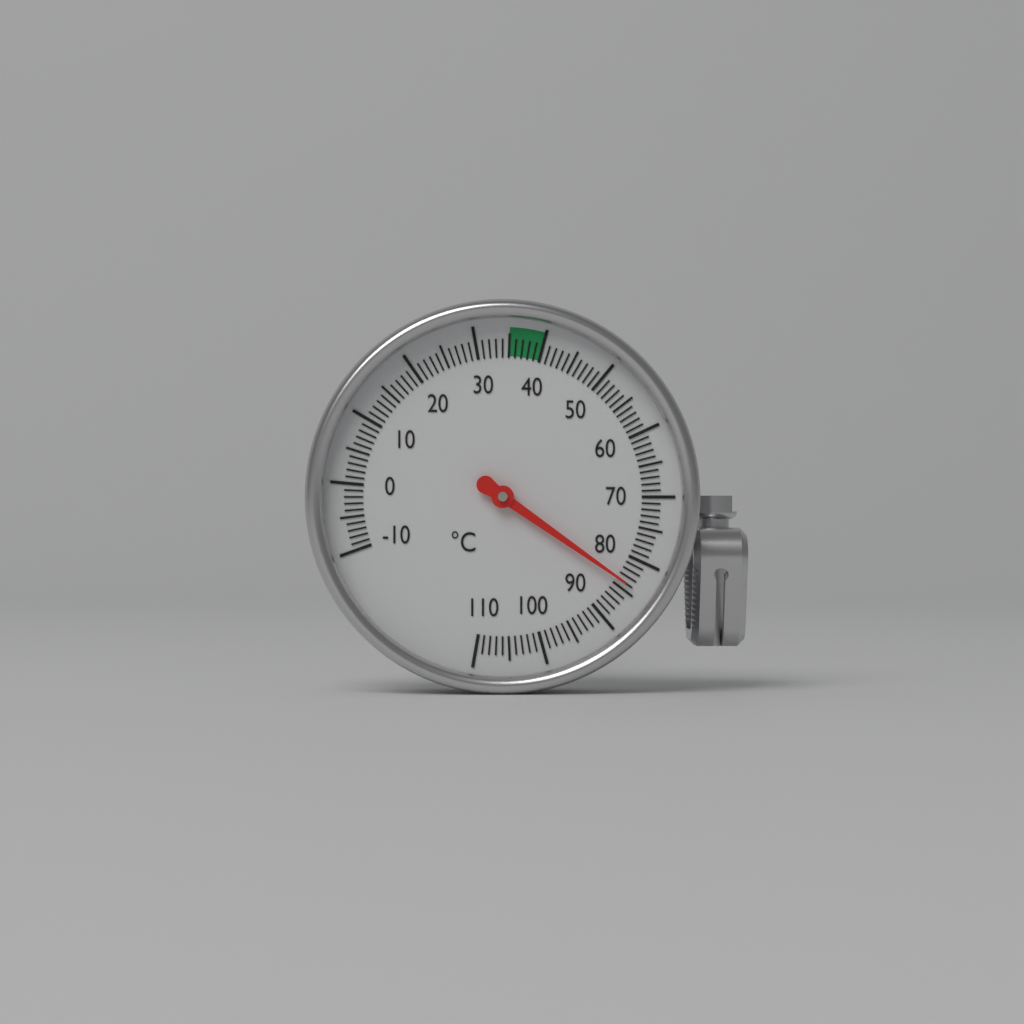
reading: 84 °C
